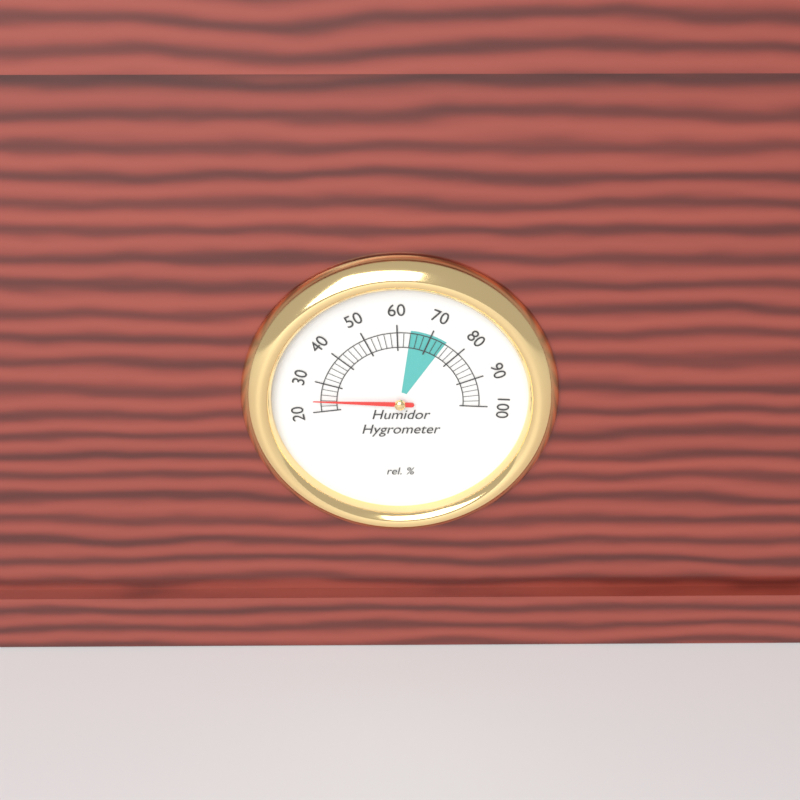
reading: 24 %
